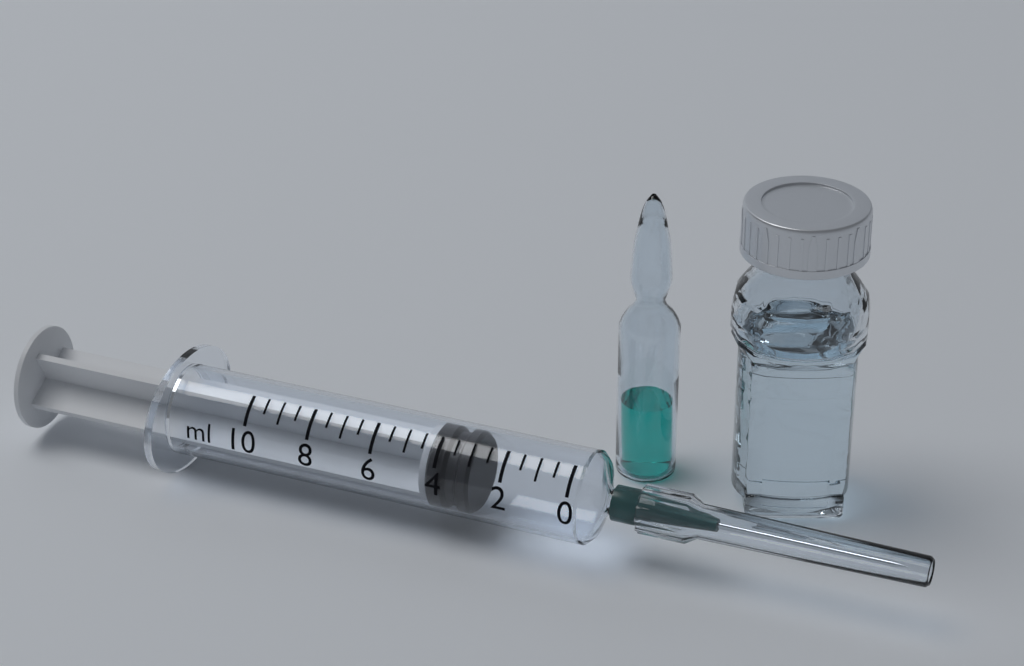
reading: 3.0 ml
